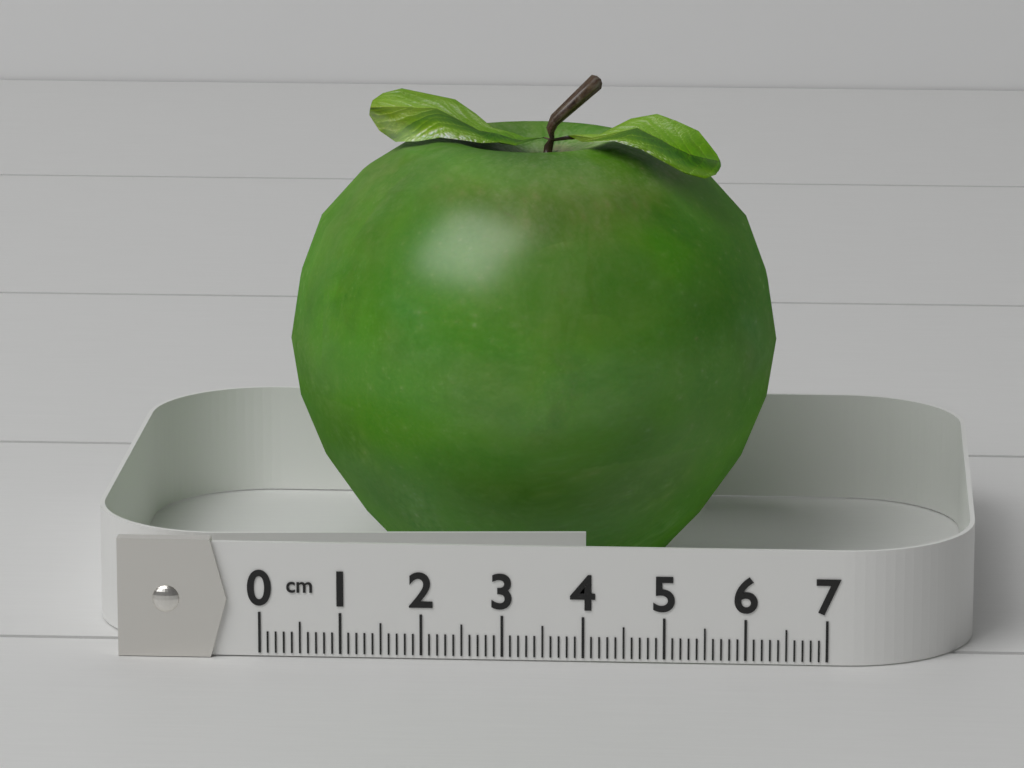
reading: 6.3 cm
